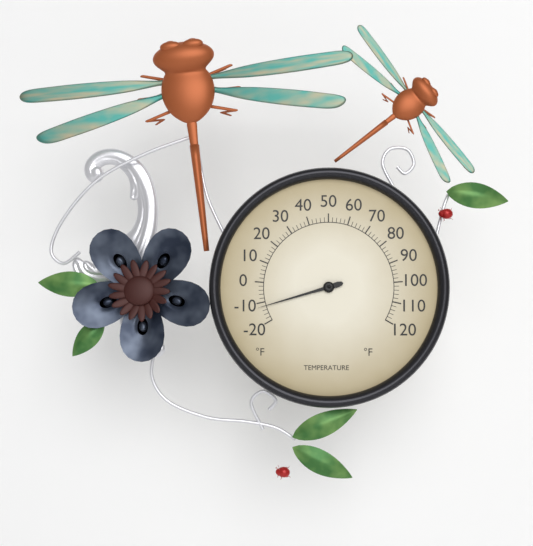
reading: -12 °F
